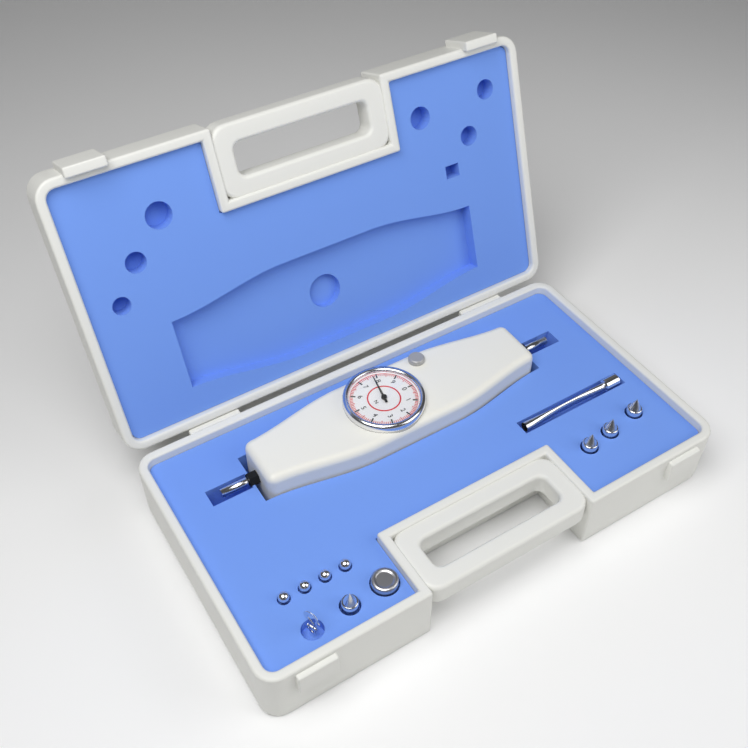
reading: 7.8 N
